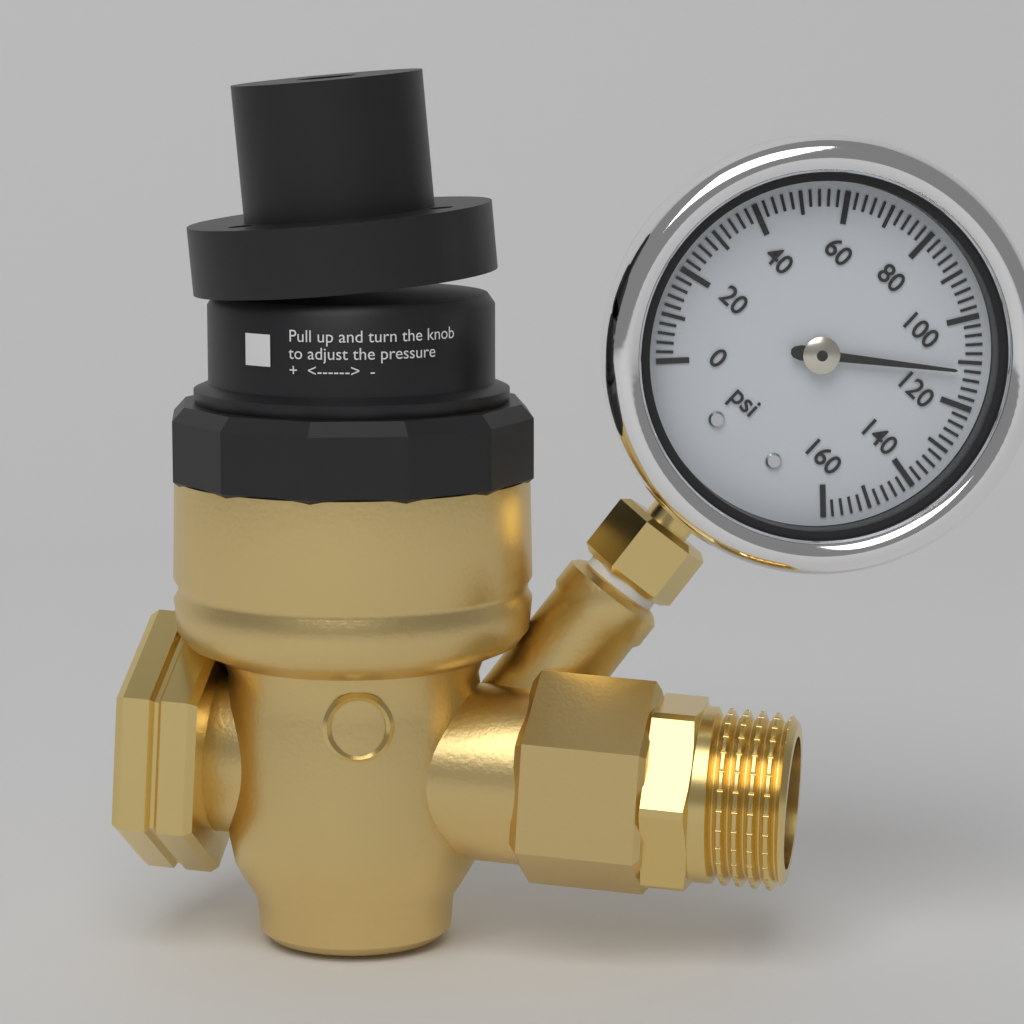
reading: 112 psi
